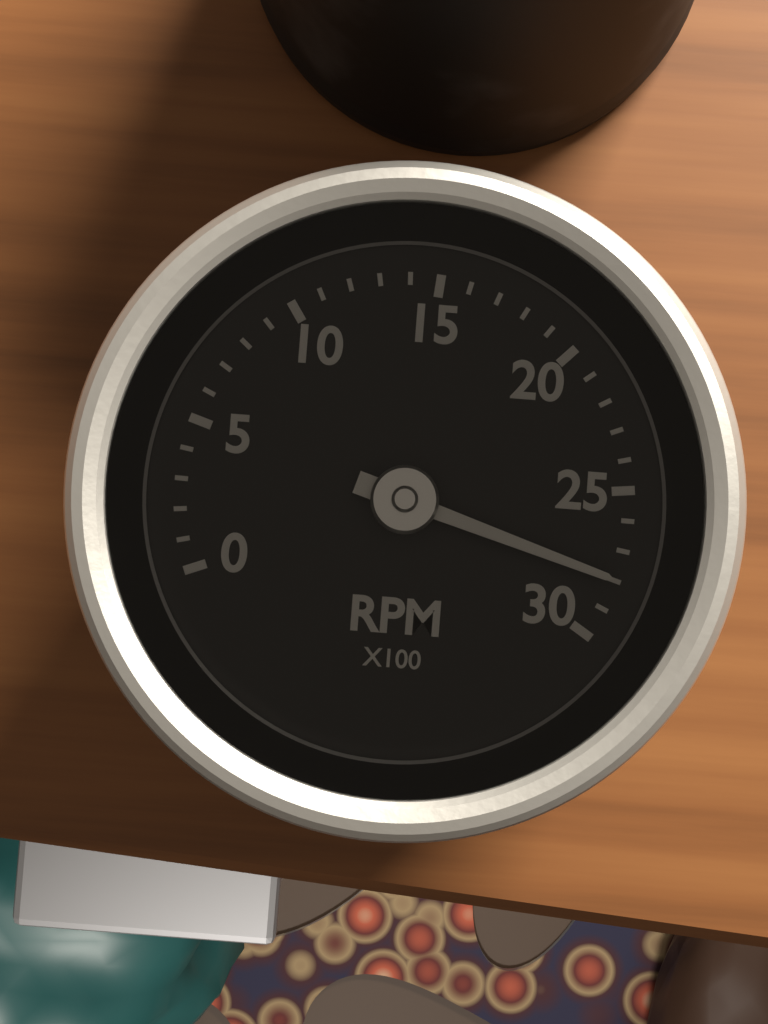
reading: 28 RPM x100
